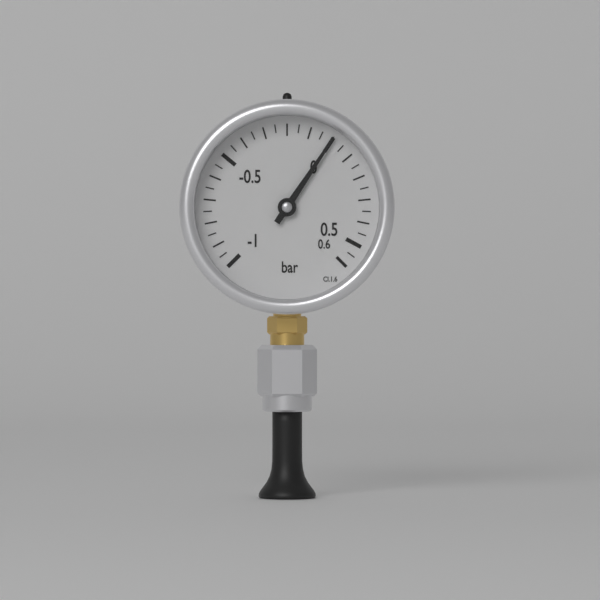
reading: 0.00 bar
